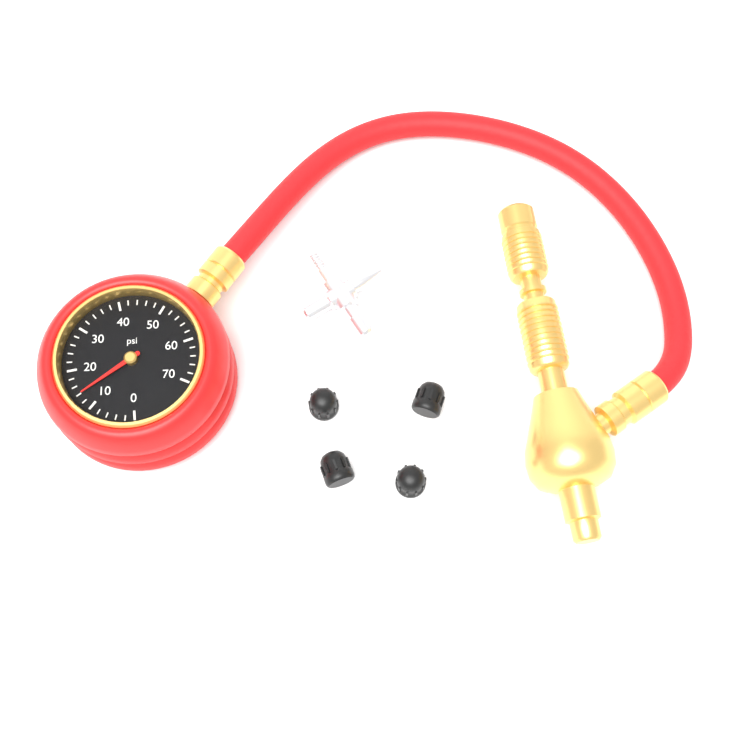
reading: 14 psi
